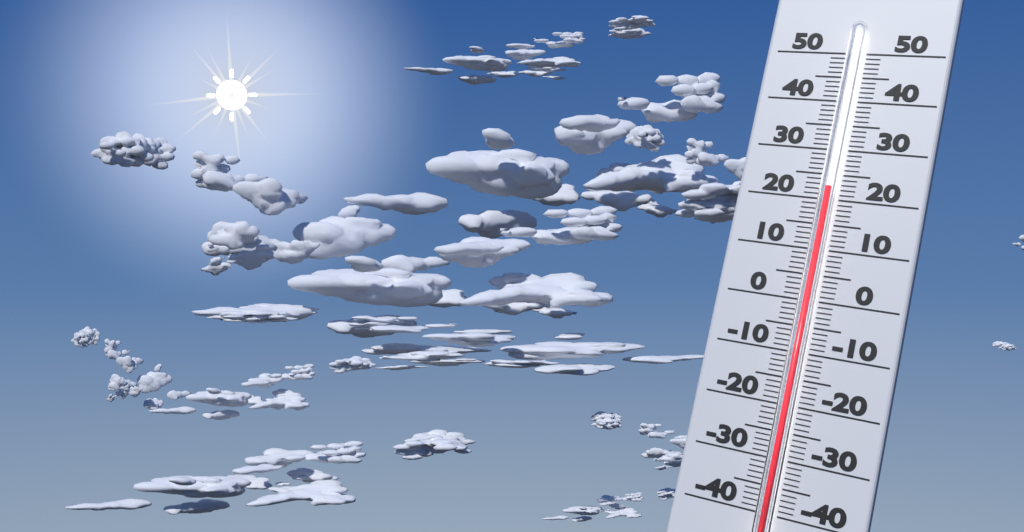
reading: 22 (no unit)
